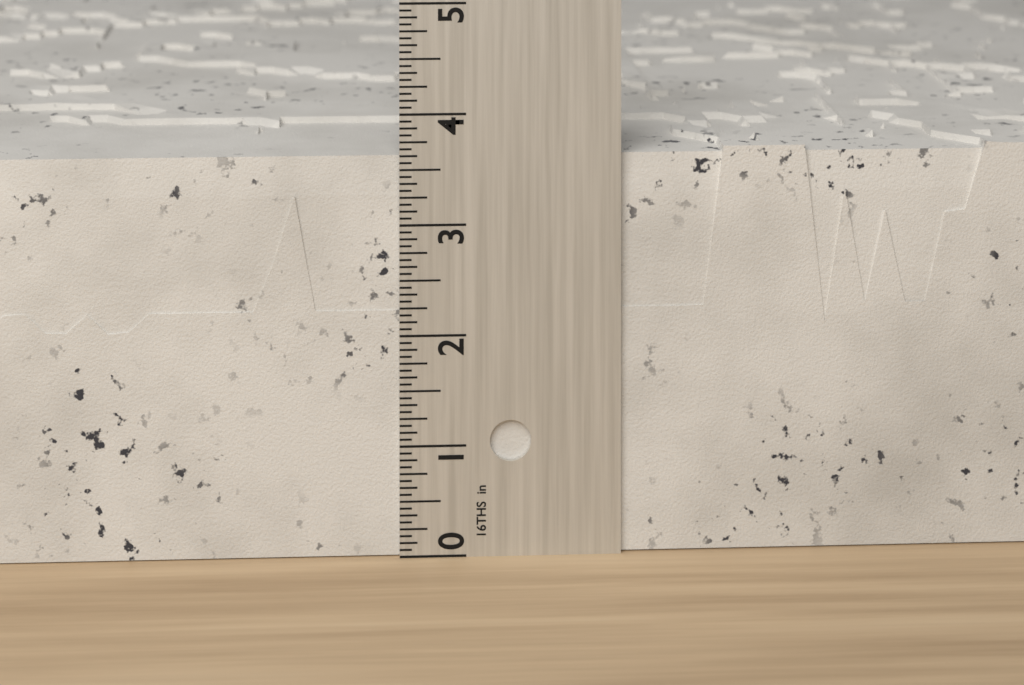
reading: 3.6875 in
